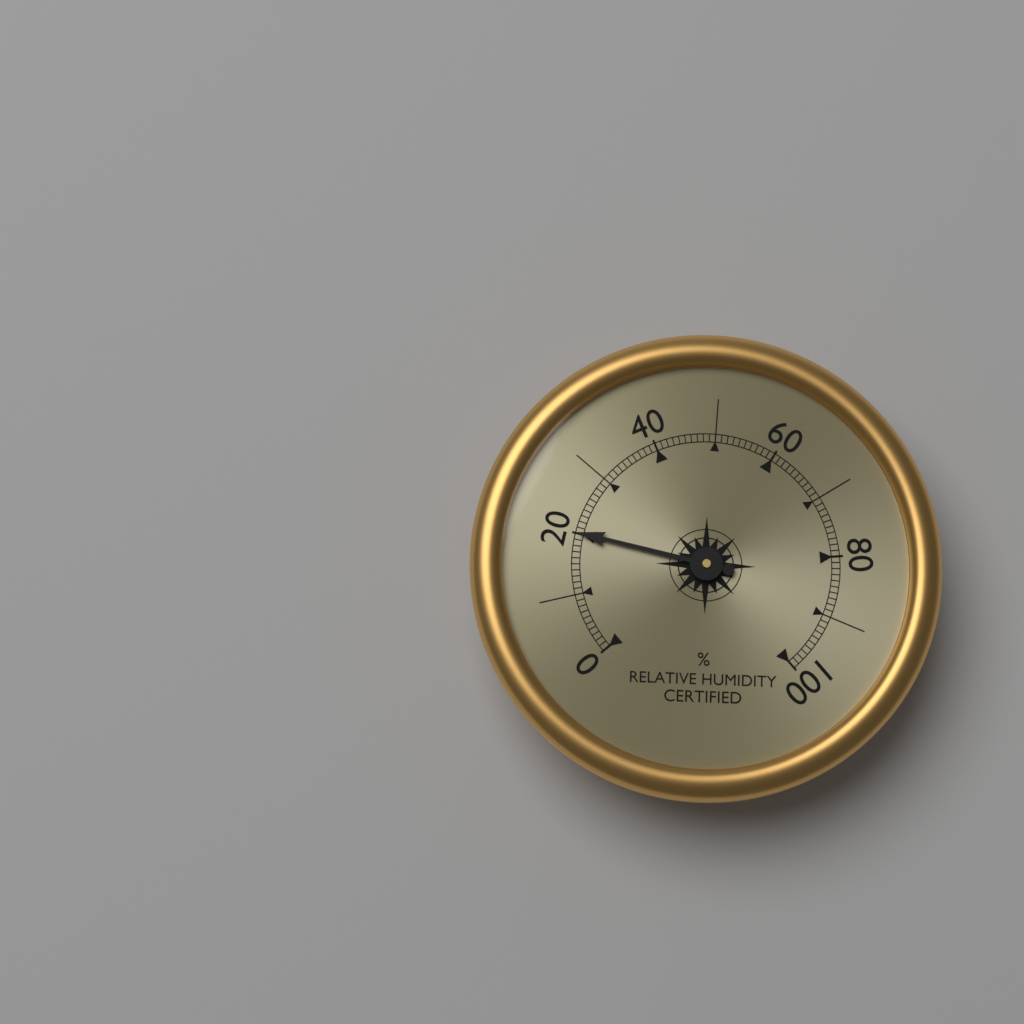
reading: 20 %
